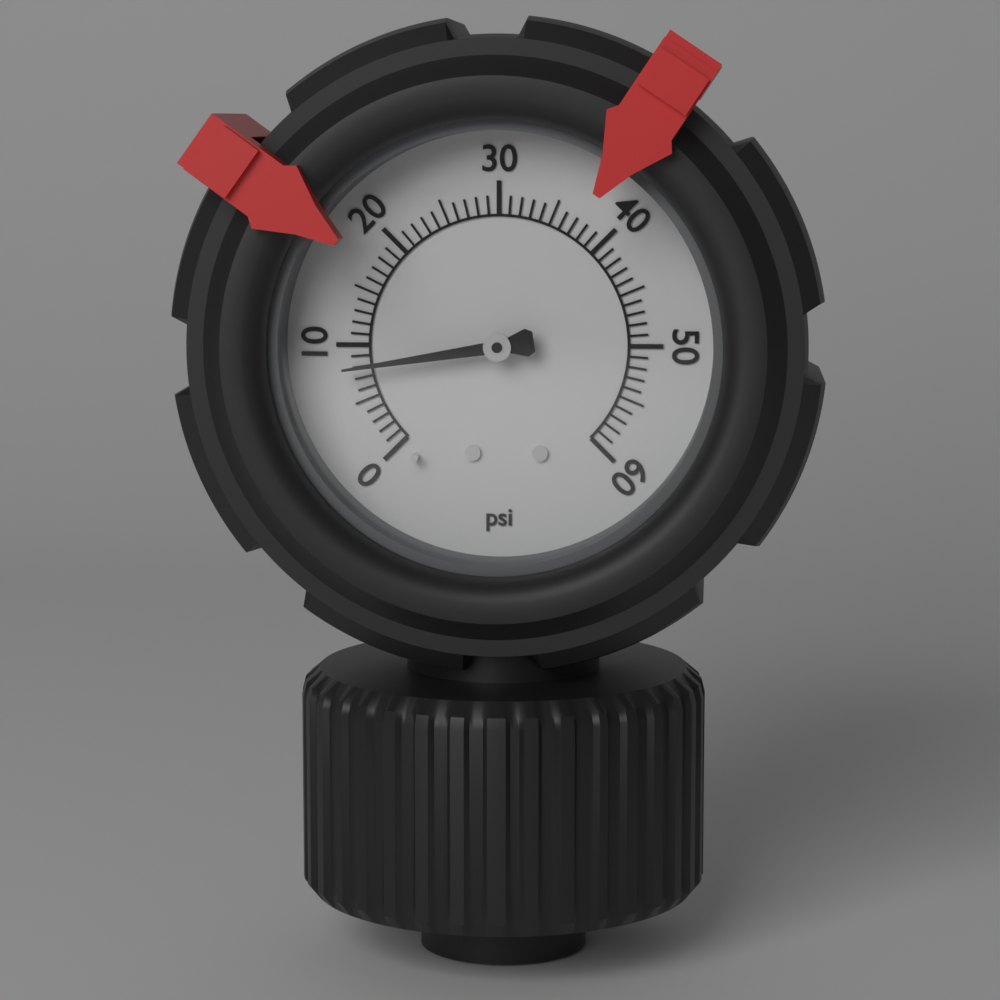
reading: 8 psi
